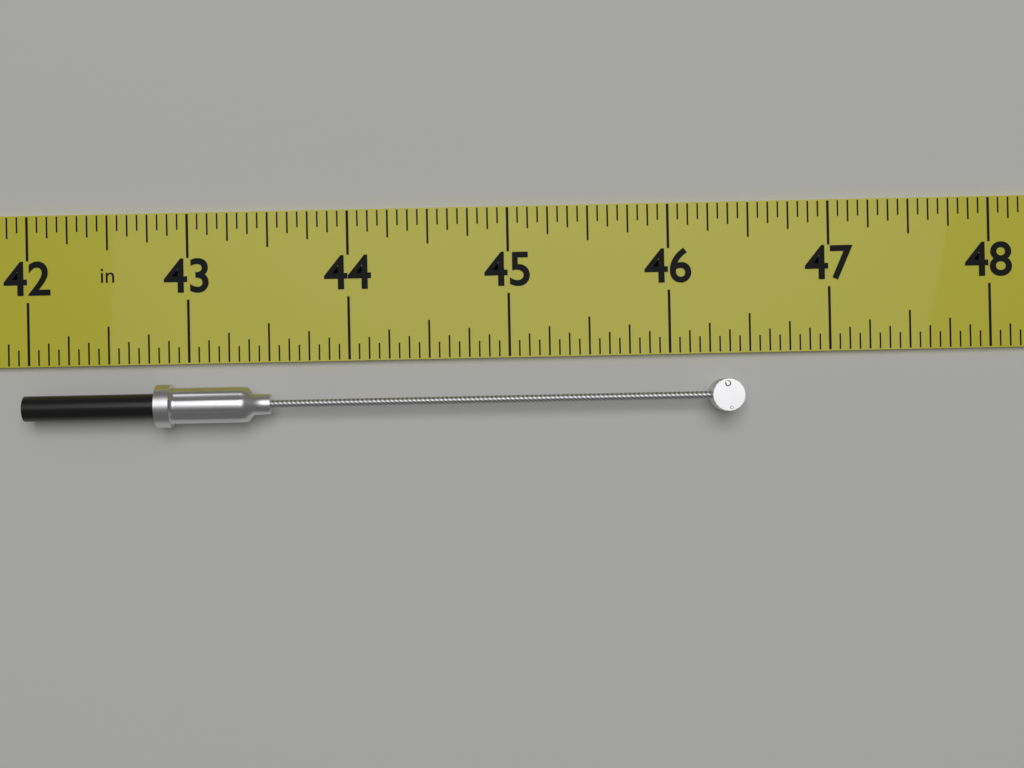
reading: 46.4375 in
